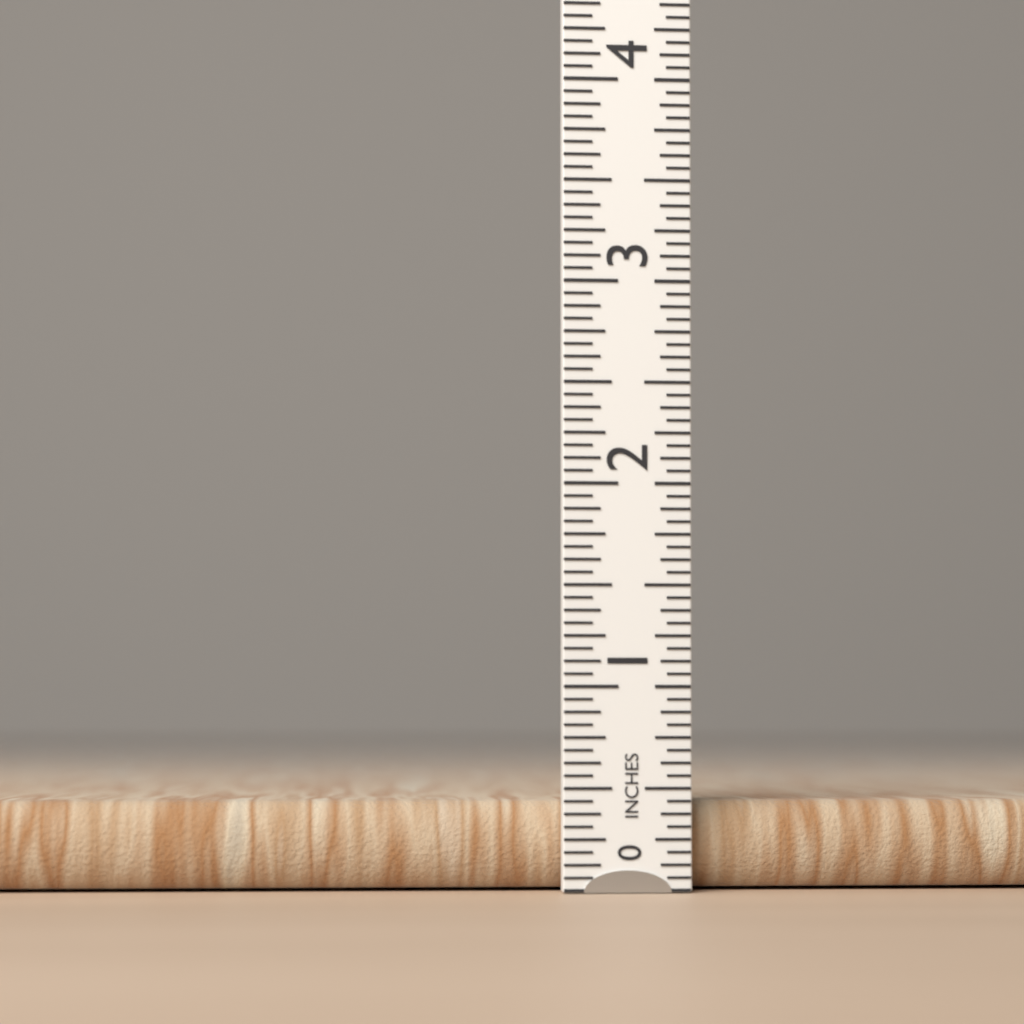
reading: 0.4375 in
